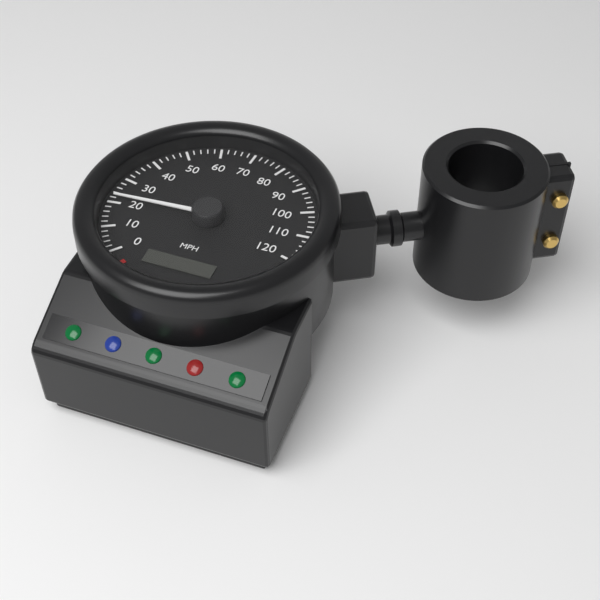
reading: 22 mph
